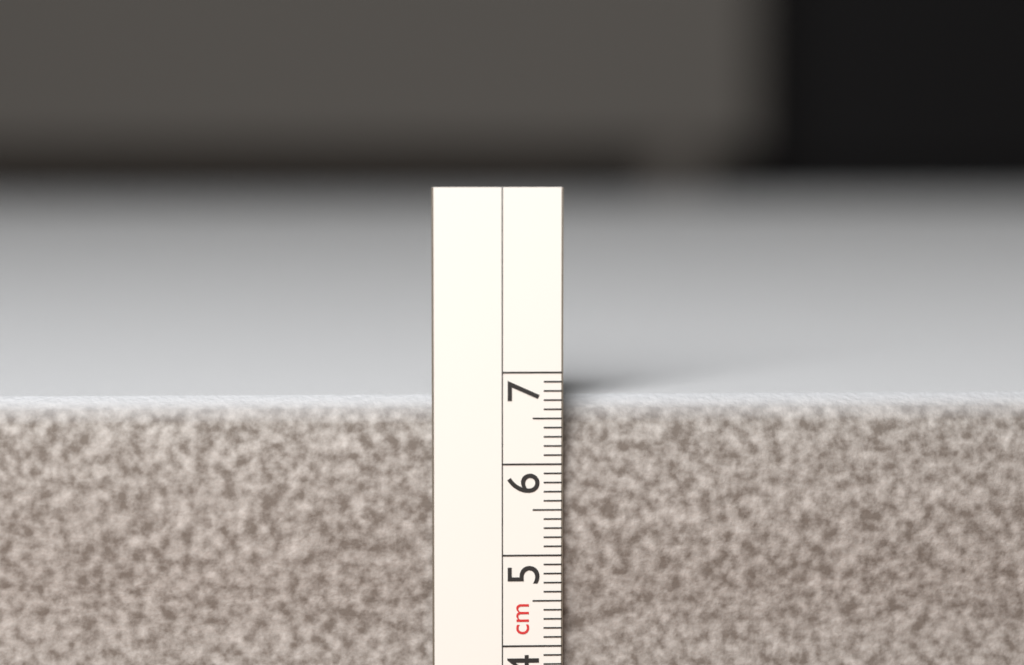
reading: 6.7 cm
